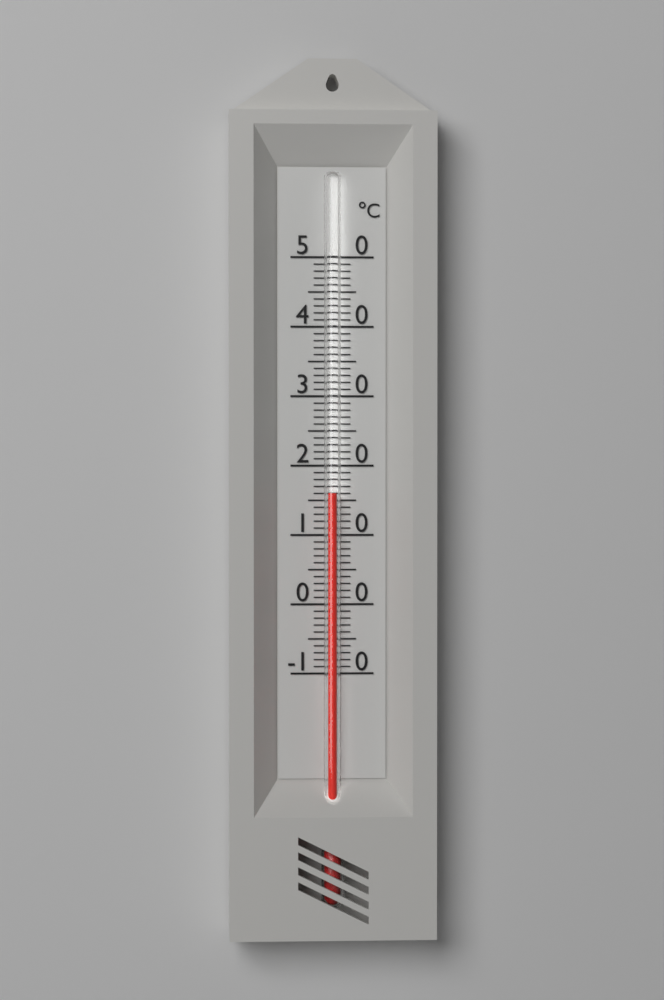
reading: 16 °C
